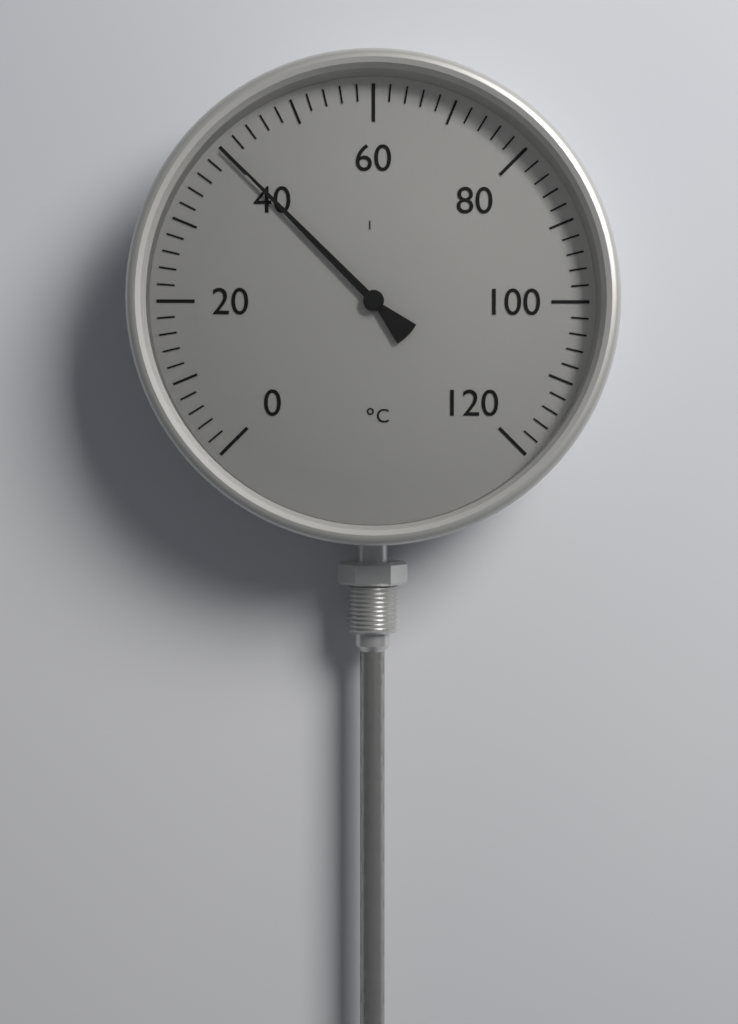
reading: 40 °C
